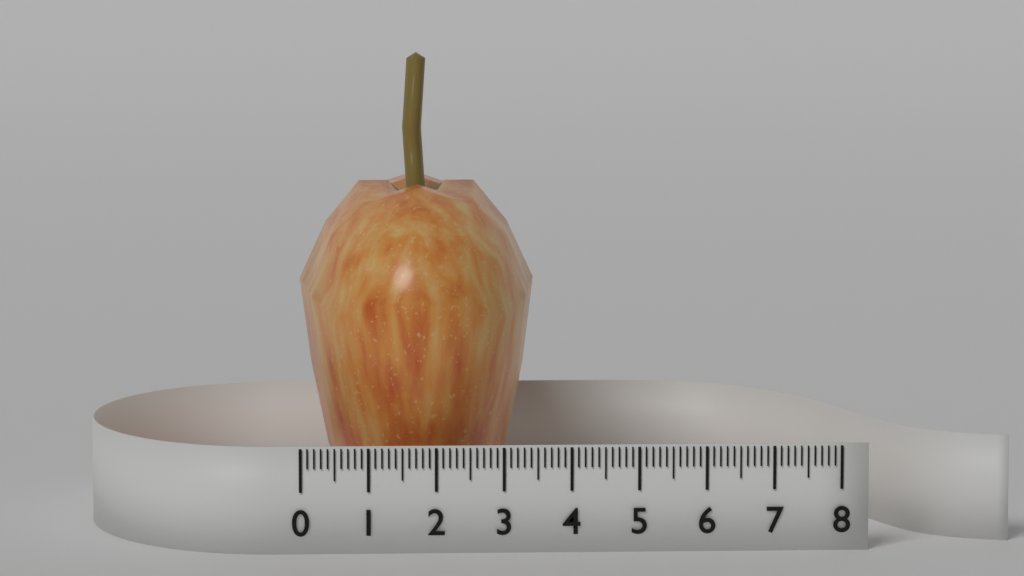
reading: 3.6 (no unit)
